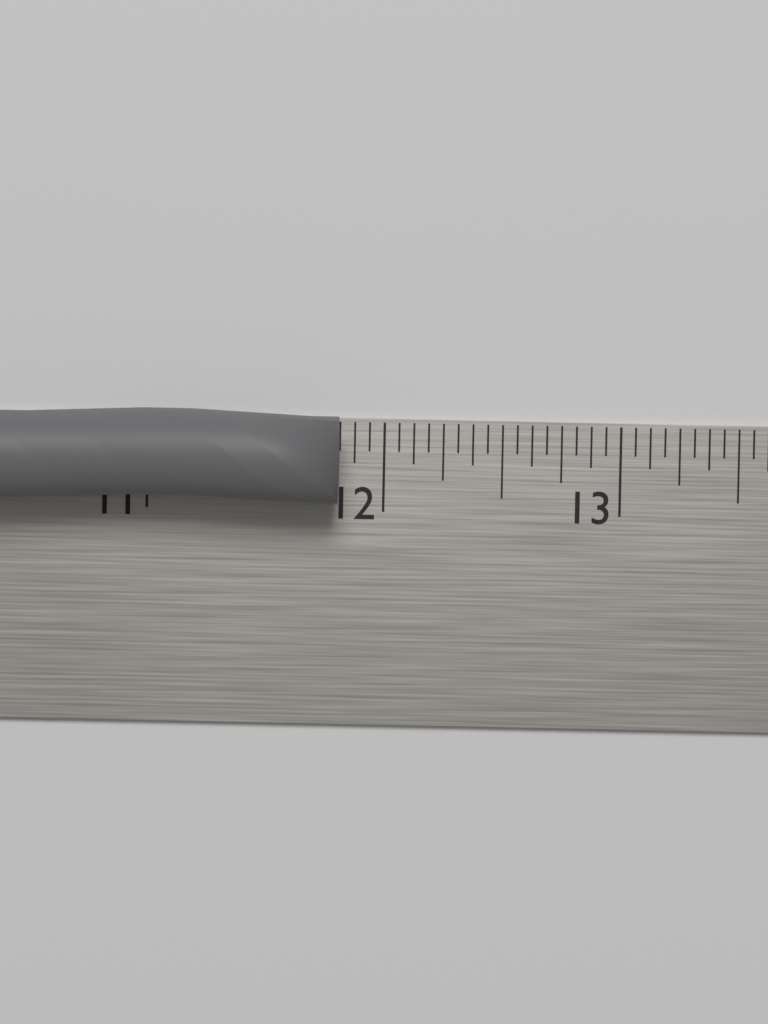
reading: 11.8125 in
